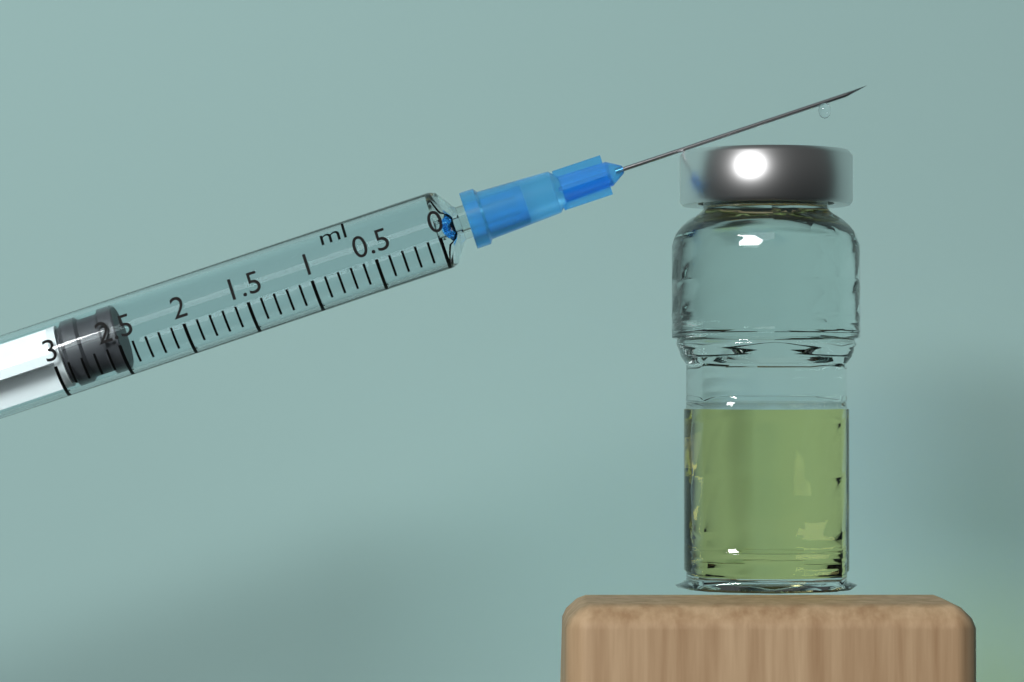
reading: 2.5 ml
